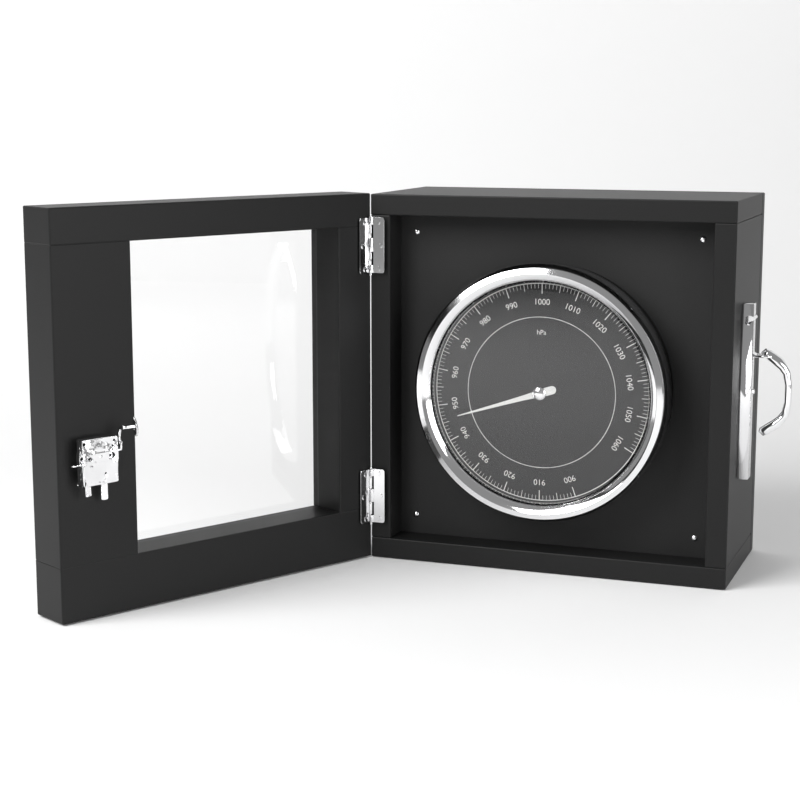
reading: 946 hPa
